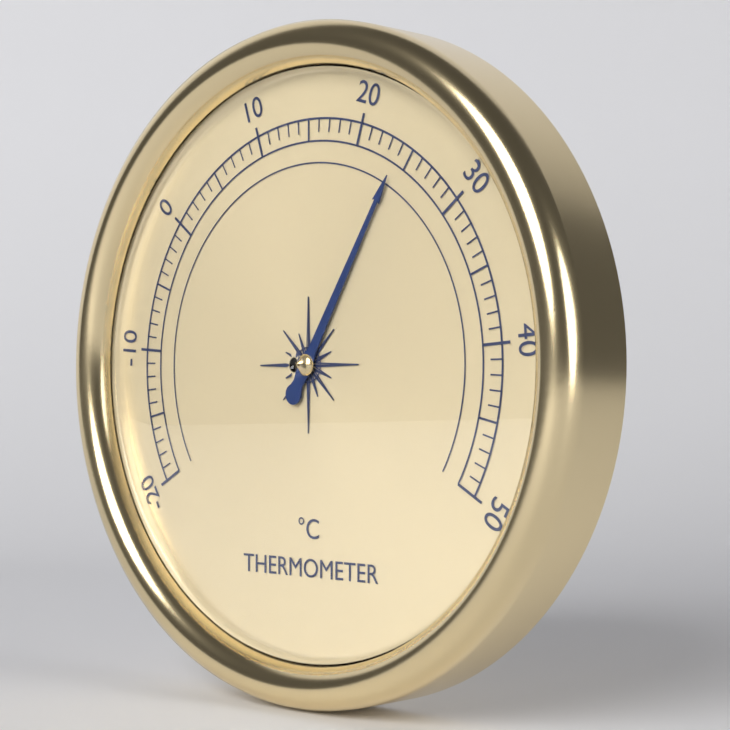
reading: 24 °C
